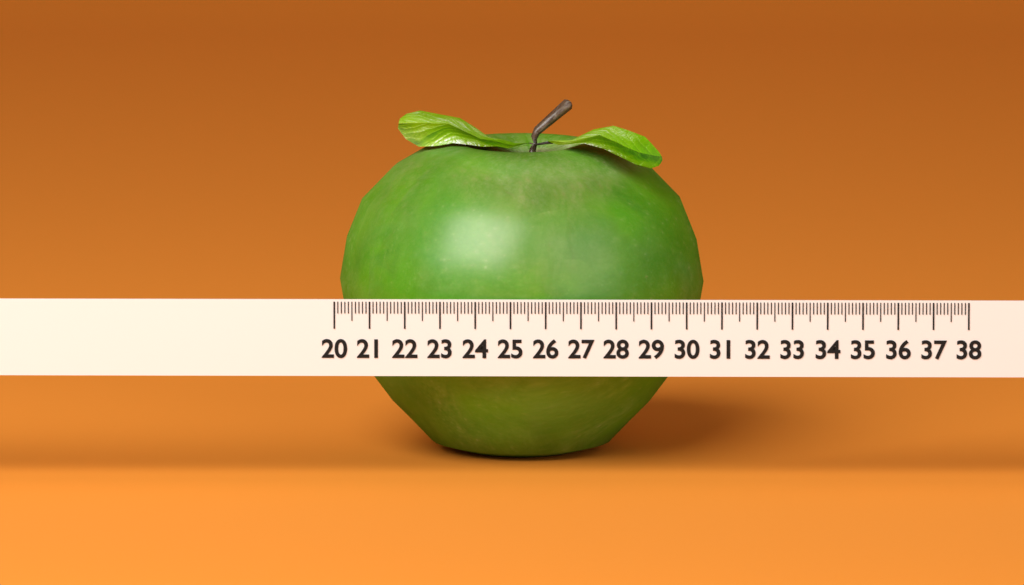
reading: 30.5 (no unit)
